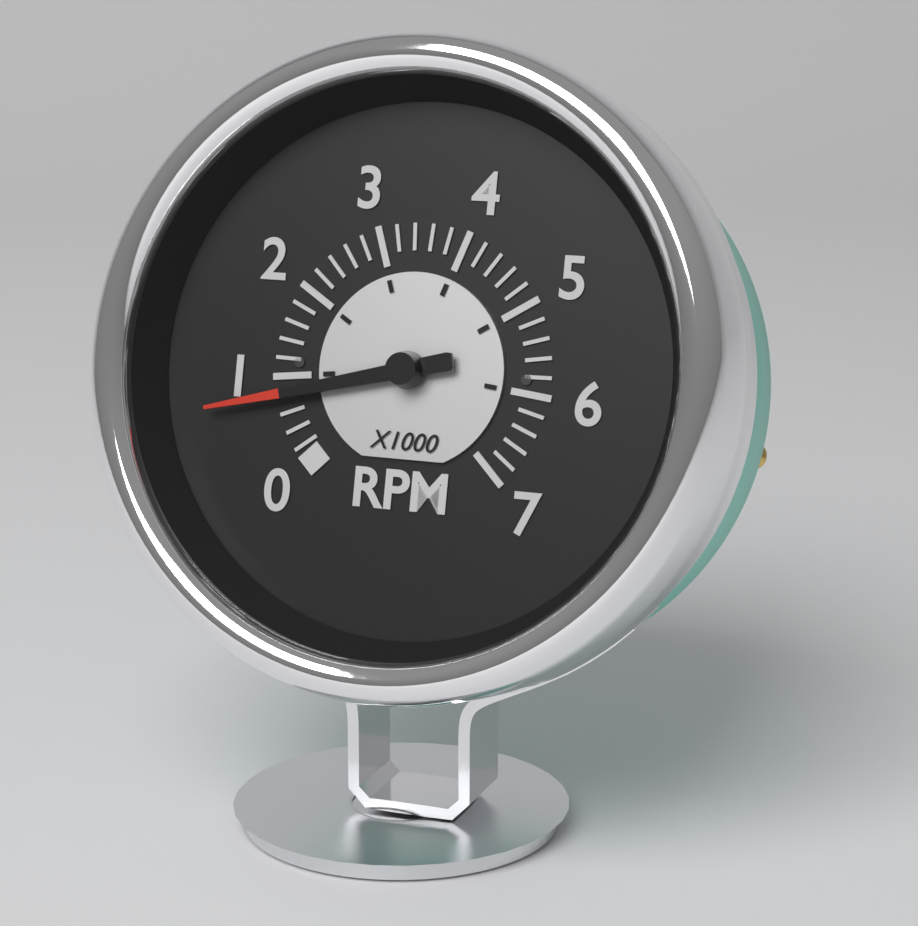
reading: 800 RPM
